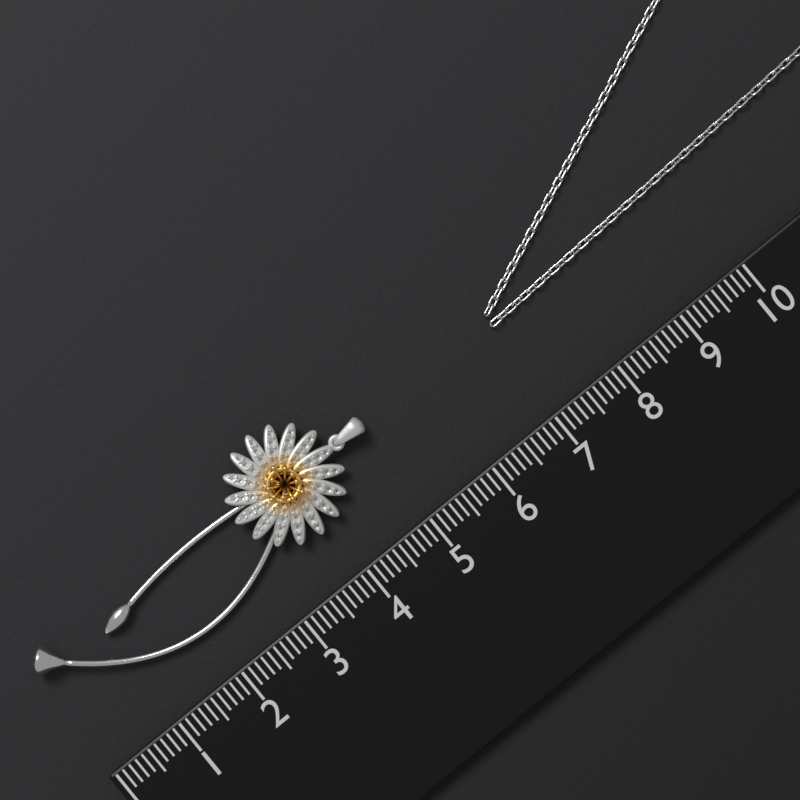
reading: 5.1 (no unit)
